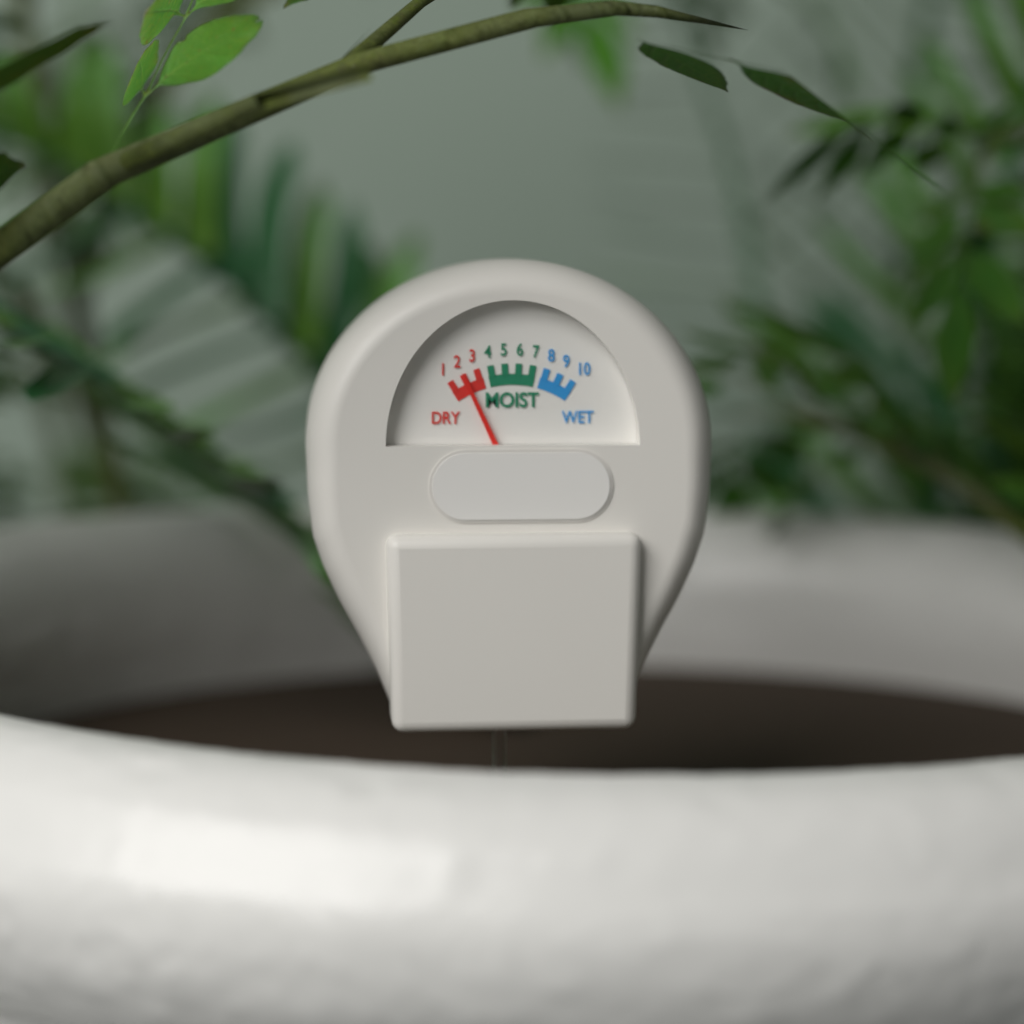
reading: 2 (no unit)
